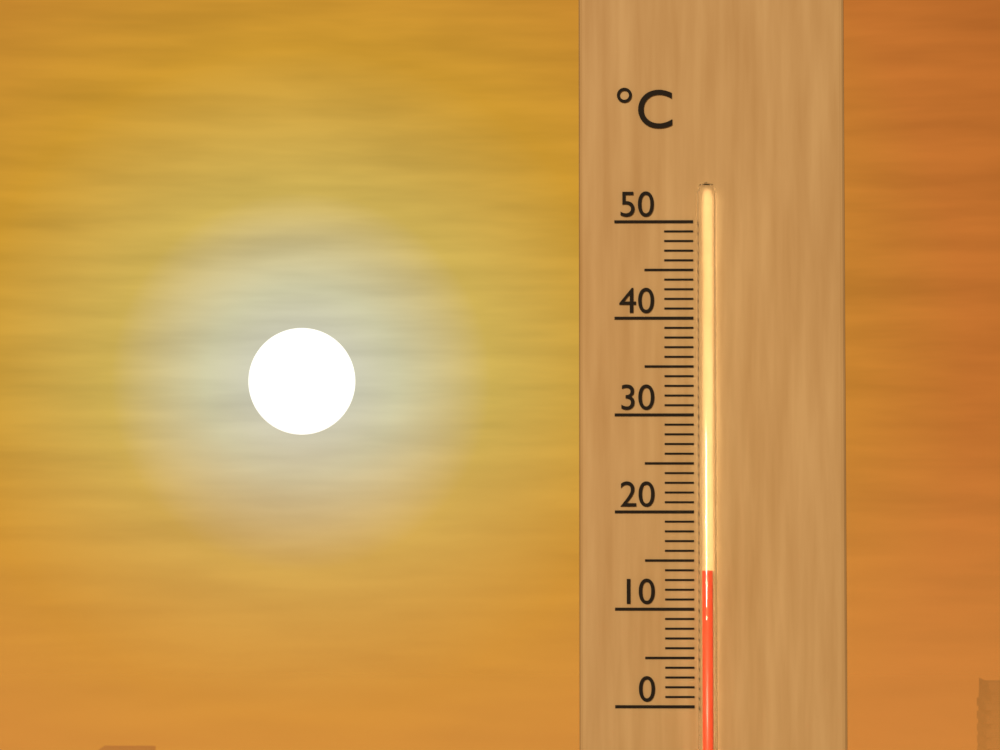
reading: 14 °C
